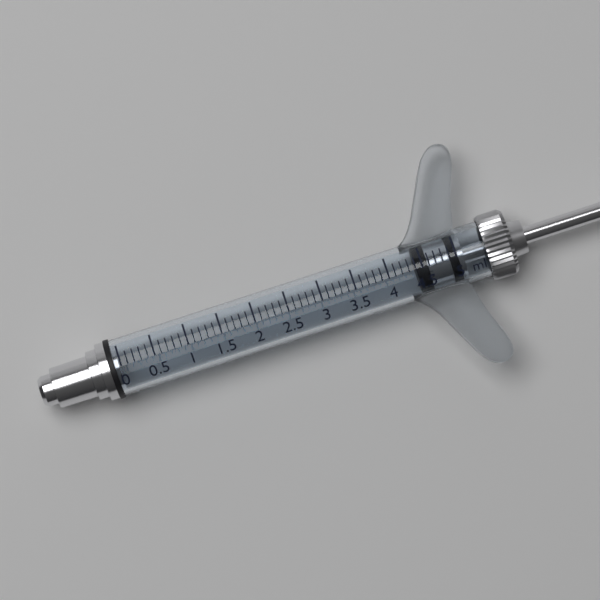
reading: 4.4 ml
